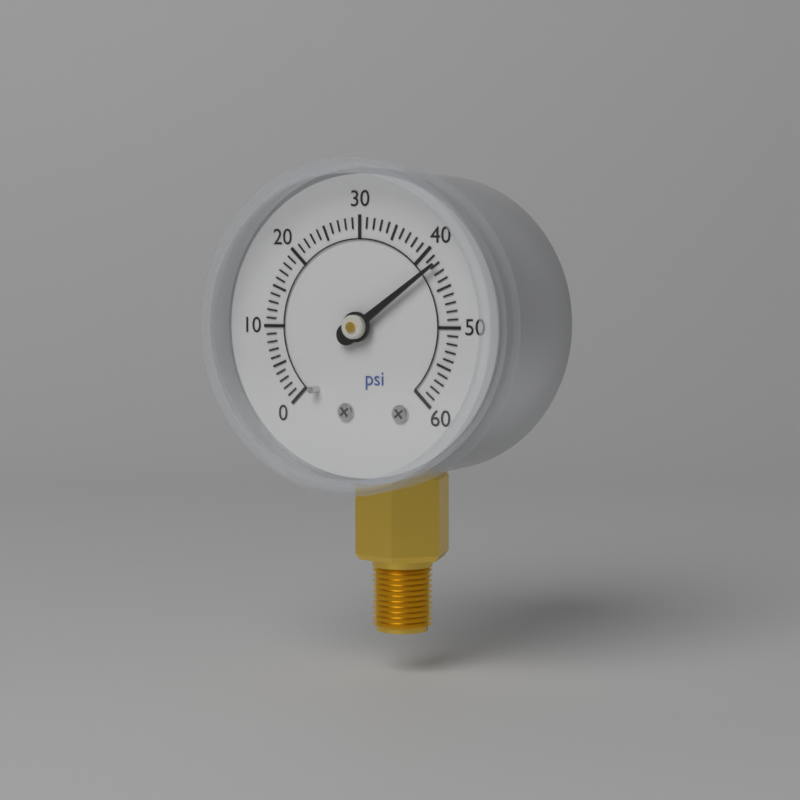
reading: 42 psi
